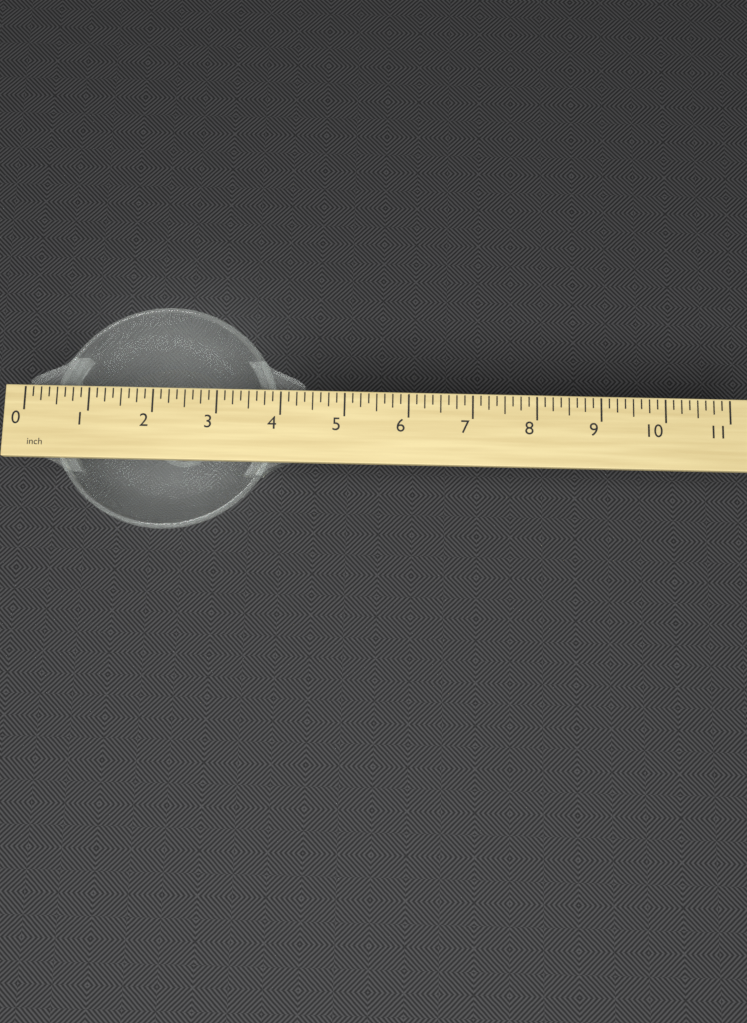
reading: 4.375 inch
